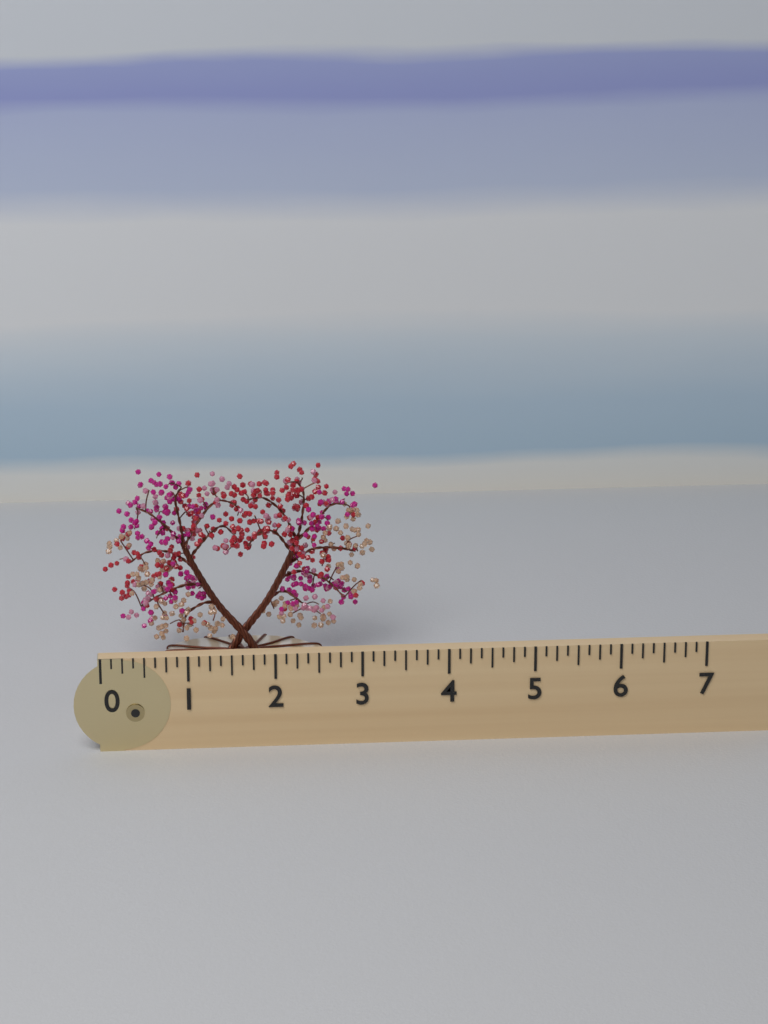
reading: 3.375 (no unit)
